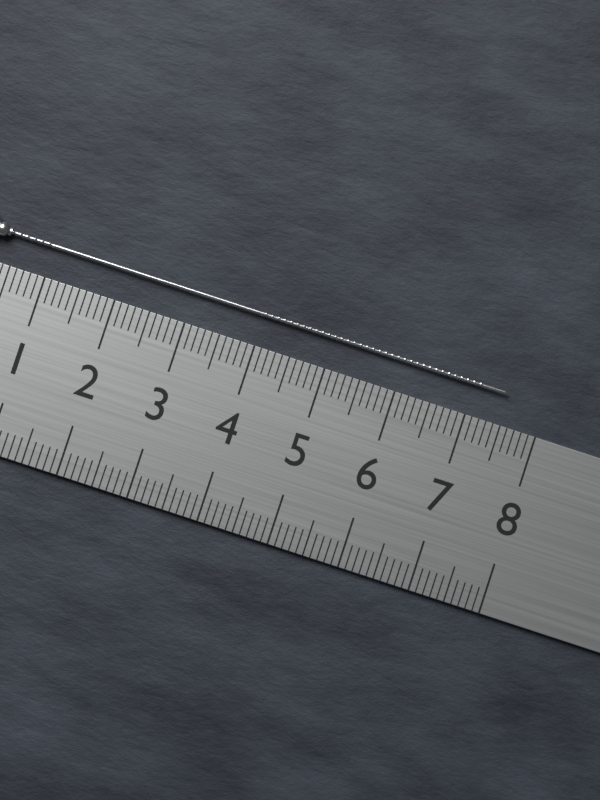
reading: 7.5 cm
